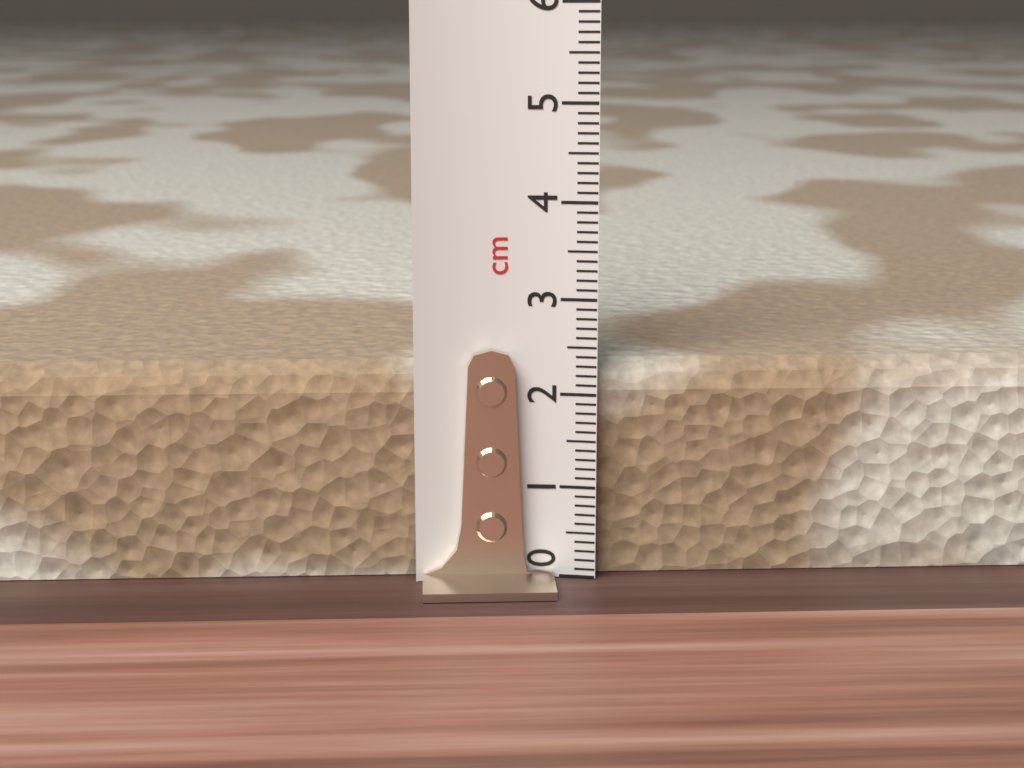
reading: 2.3 cm
